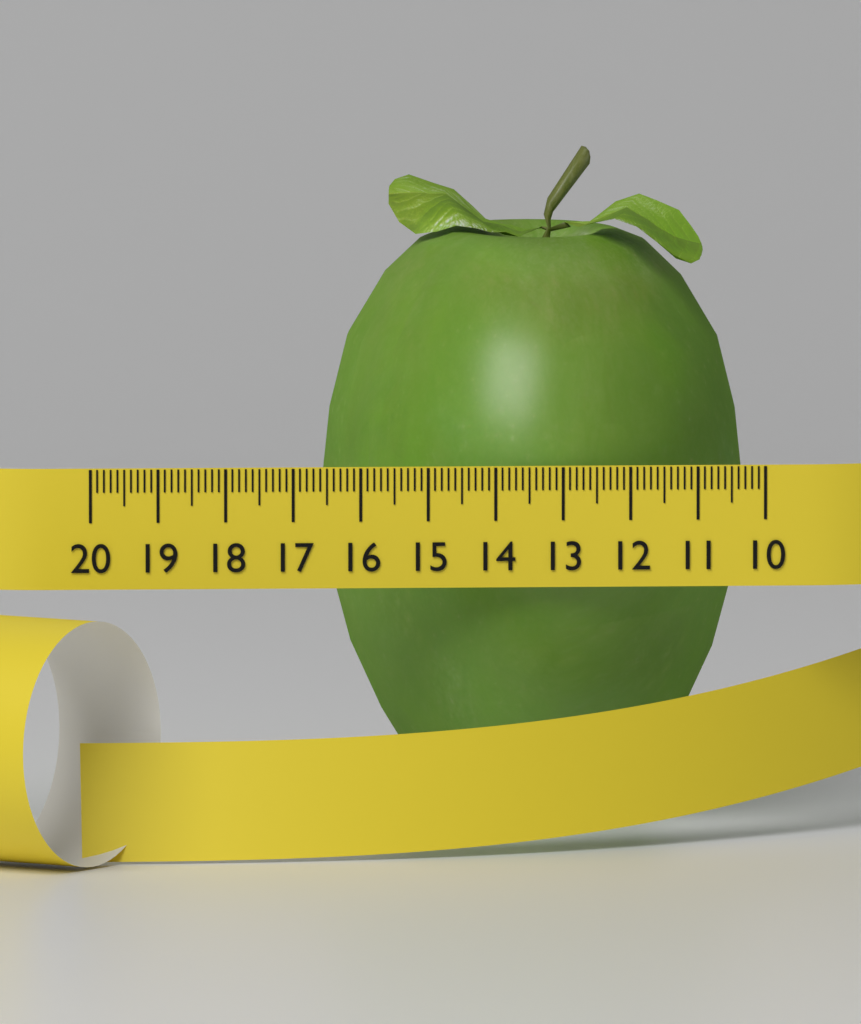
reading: 16.3 (no unit)
